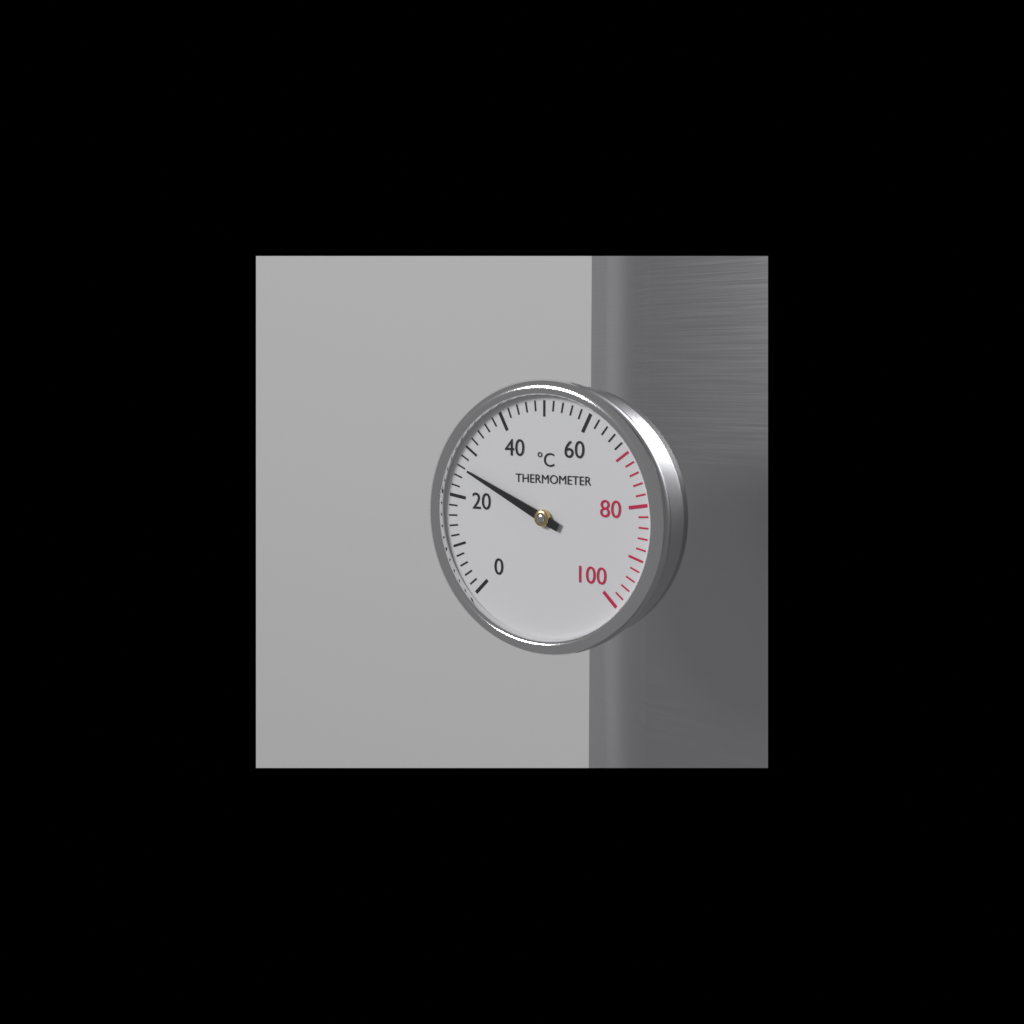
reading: 26 °C
